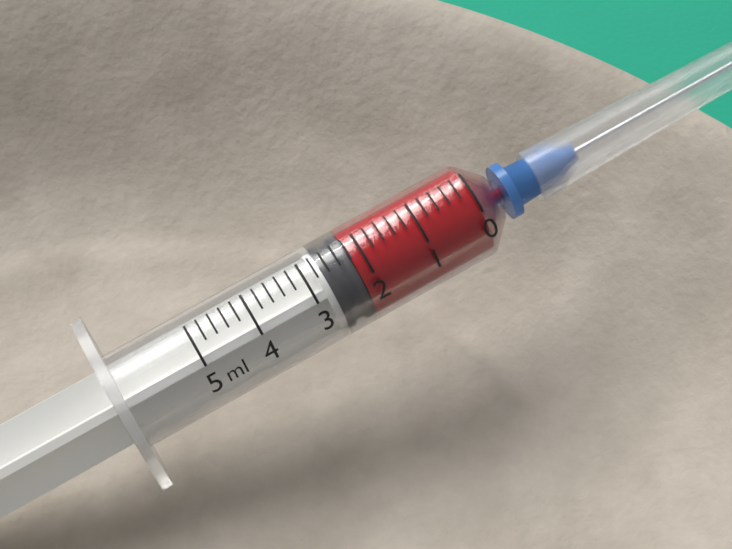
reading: 2.2 ml
